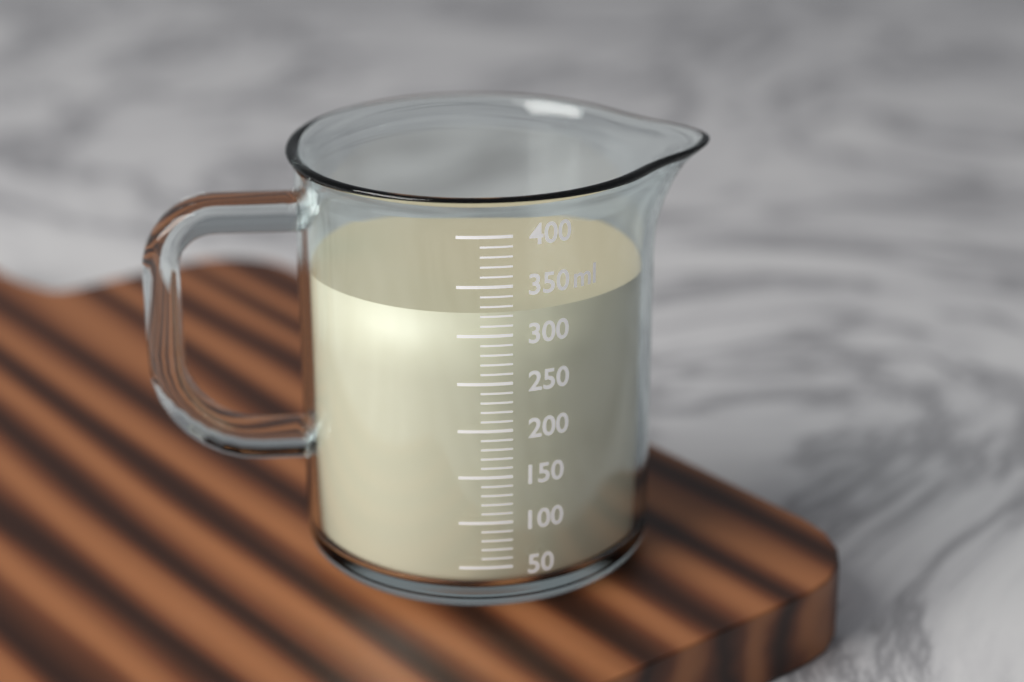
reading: 320 ml
